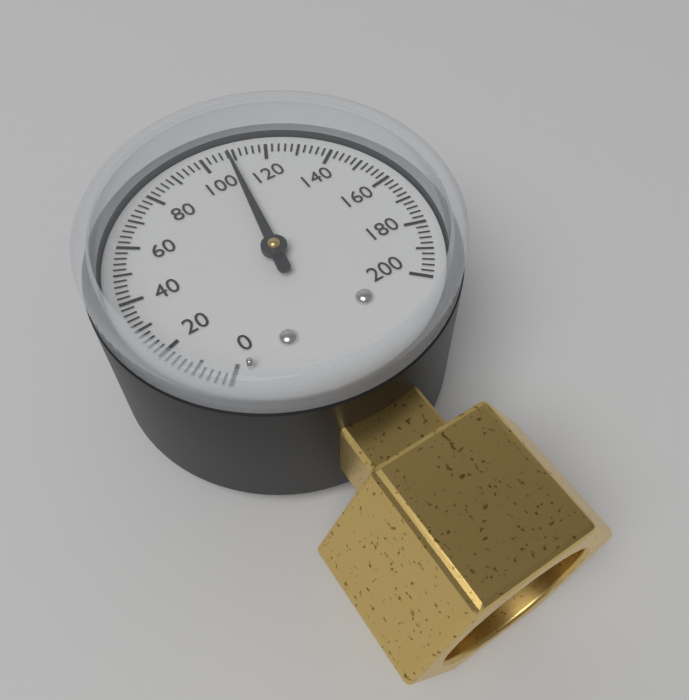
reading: 108 (no unit)
